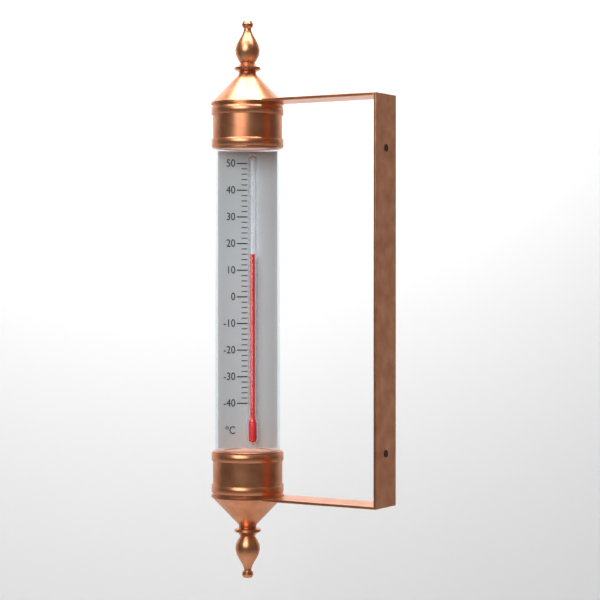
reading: 16 °C
